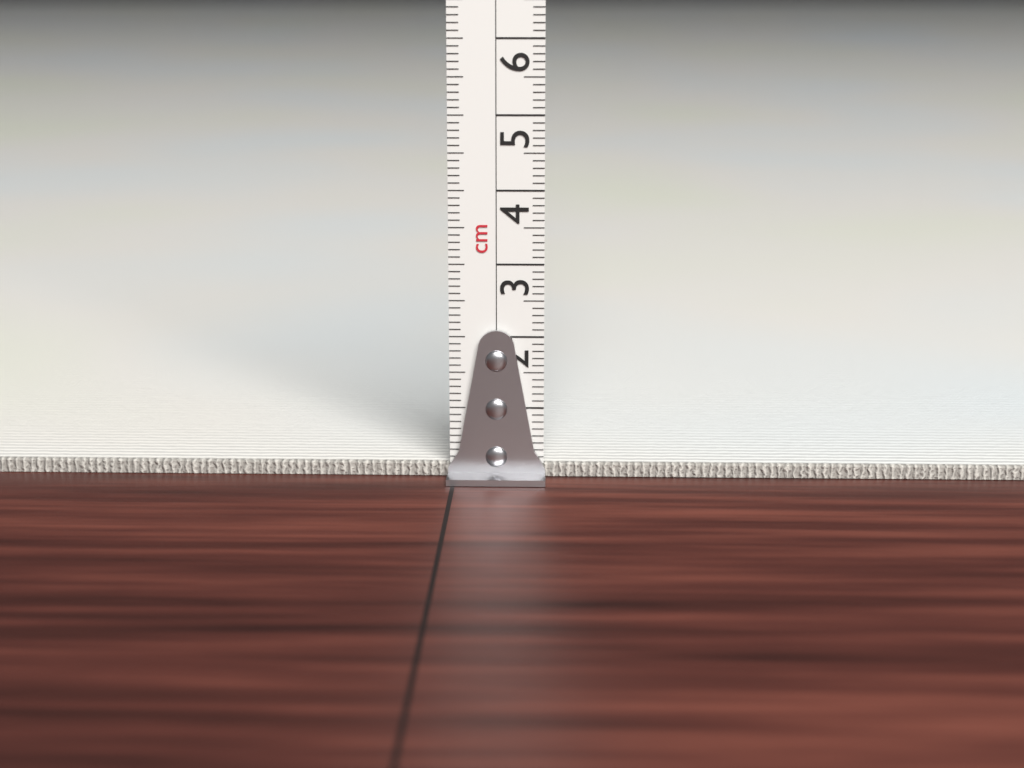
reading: 0.2 cm
